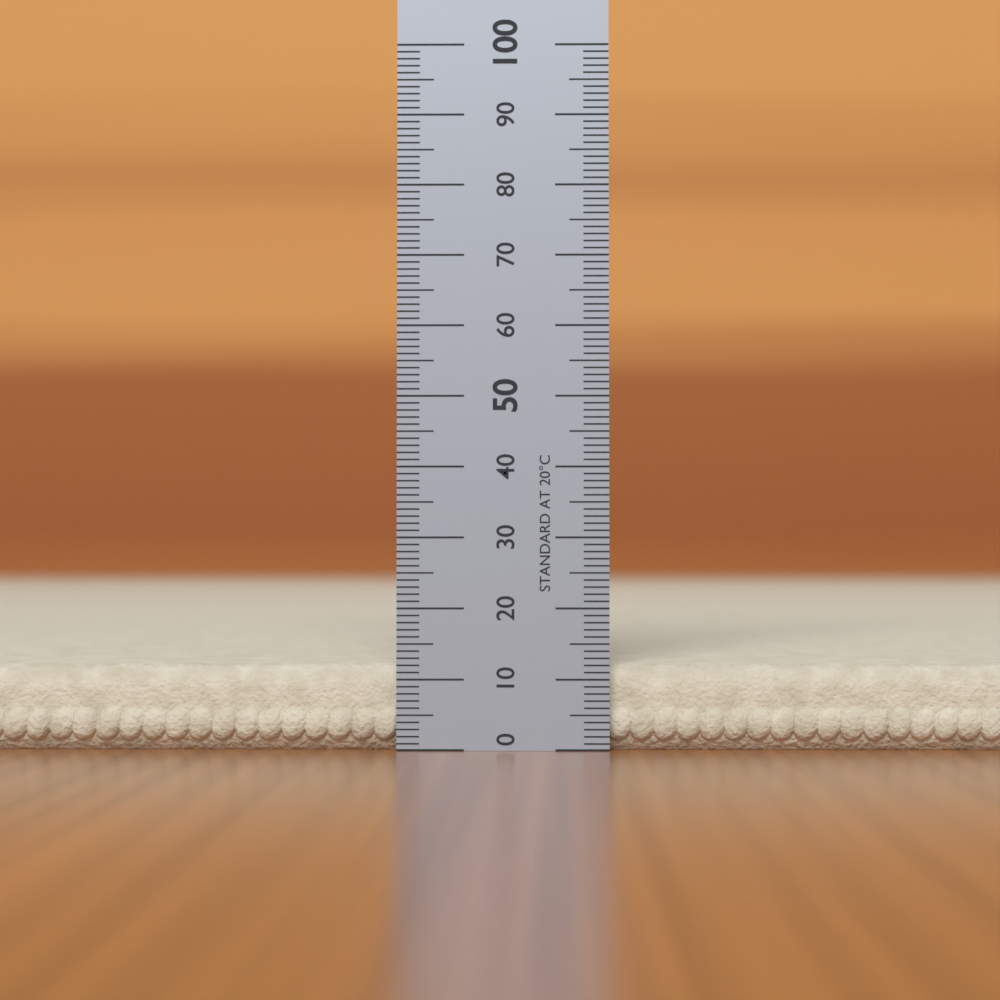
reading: 12 (no unit)
